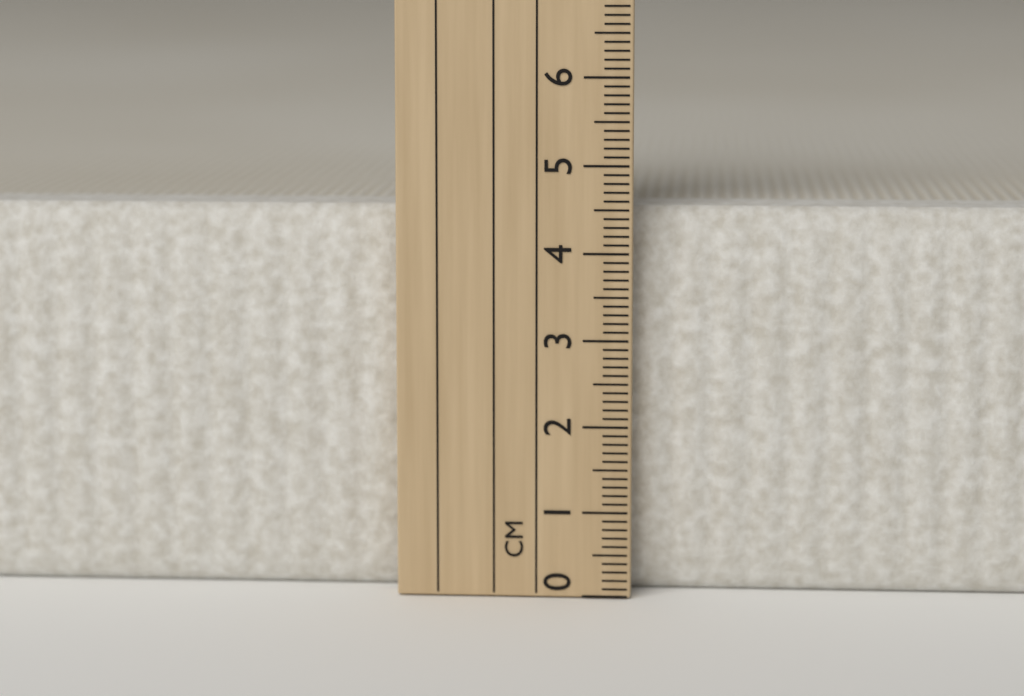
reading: 4.5 cm
